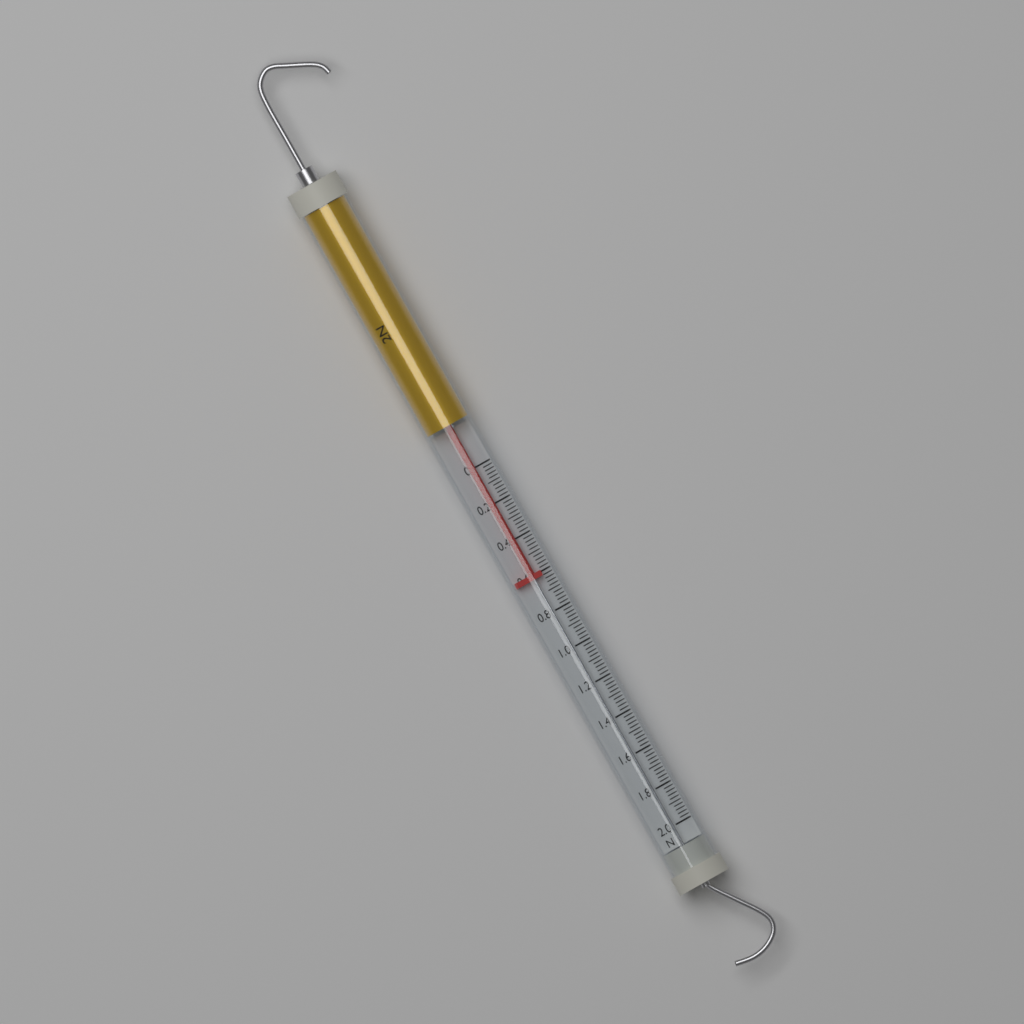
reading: 0.62 N
